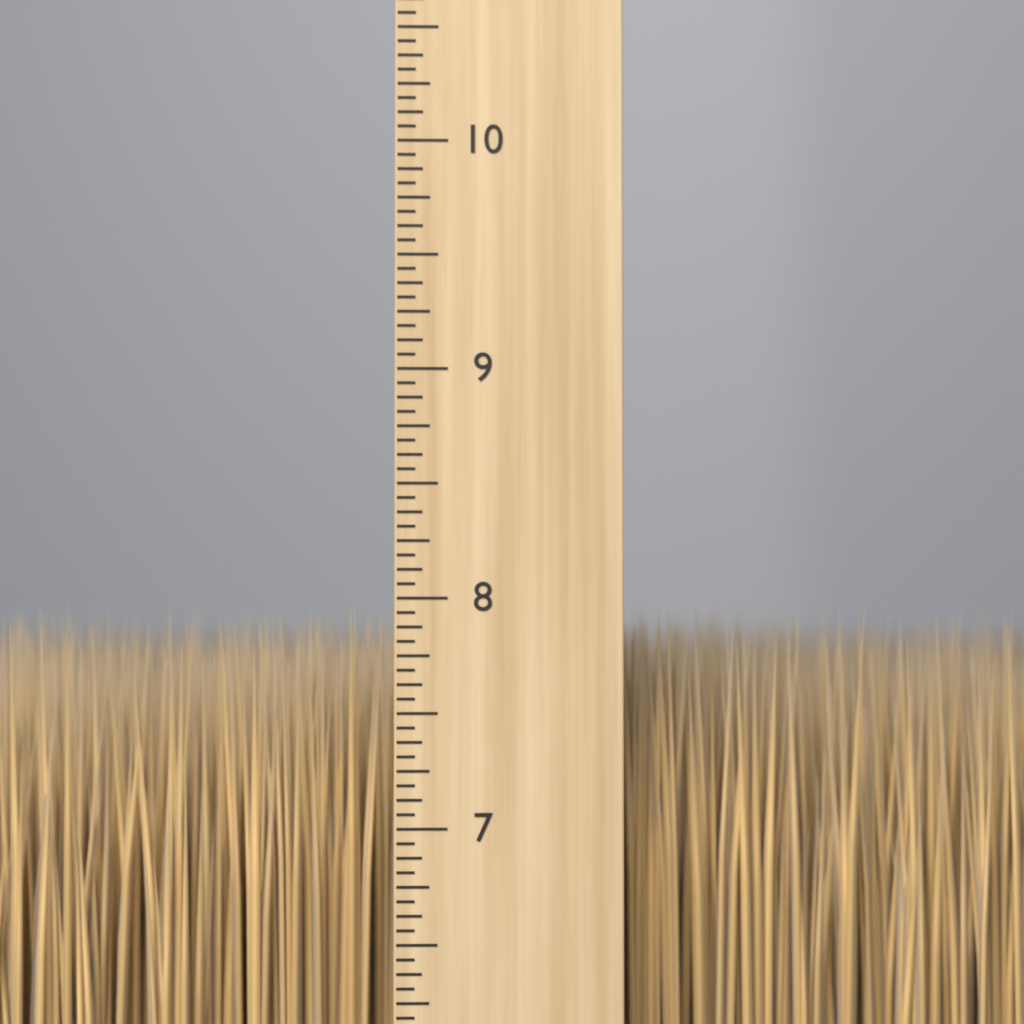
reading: 8.0000 inch
